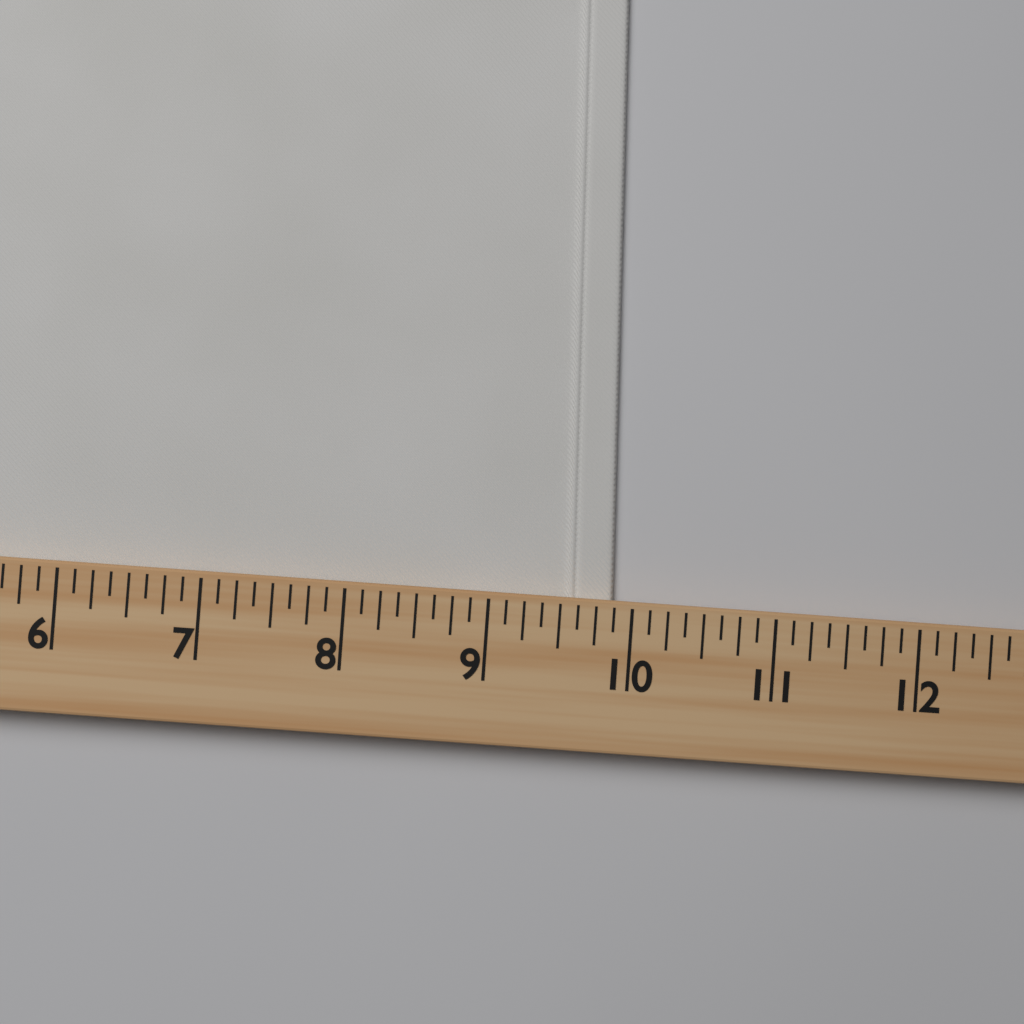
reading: 9.875 (no unit)
